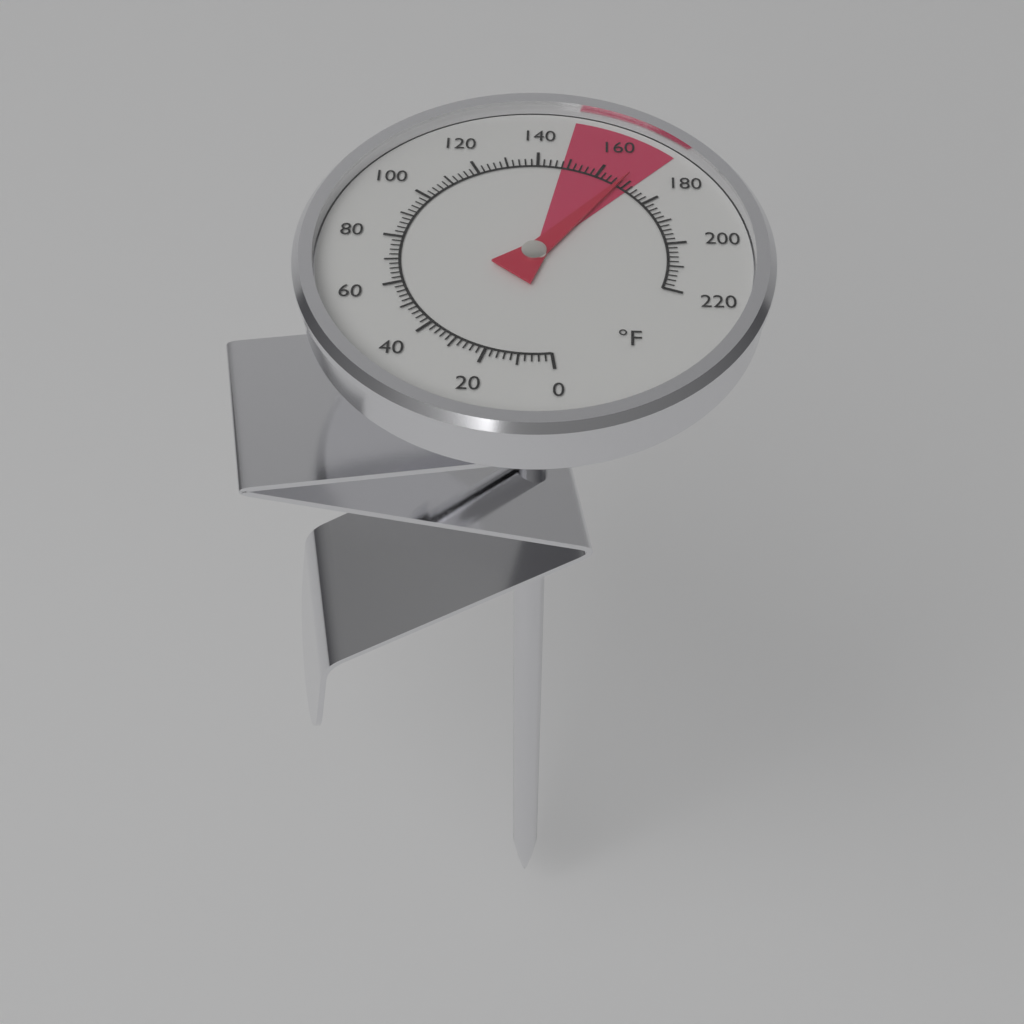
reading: 168 °F
